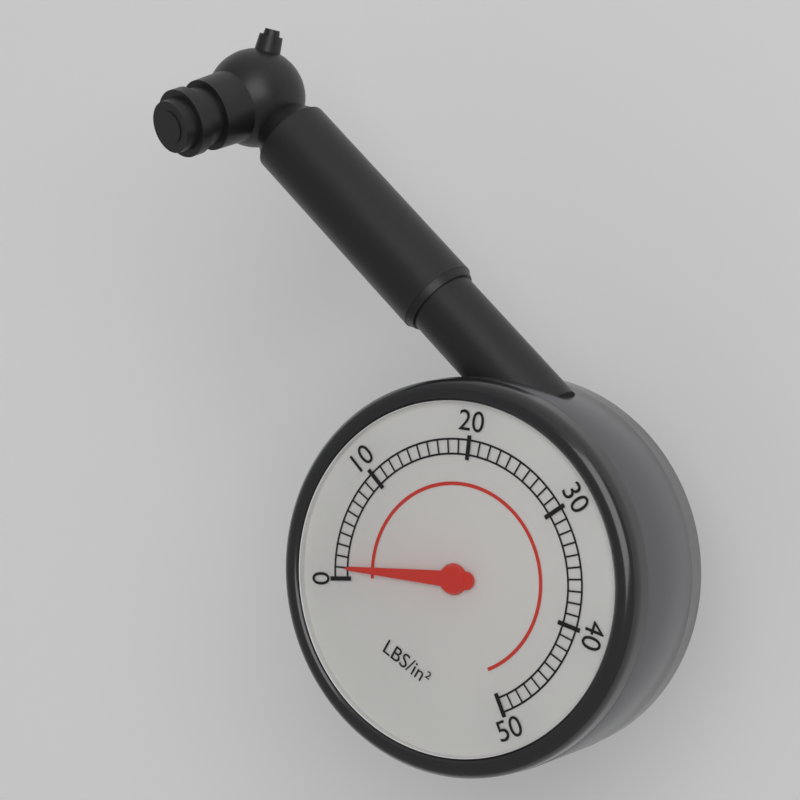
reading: 1 psi
